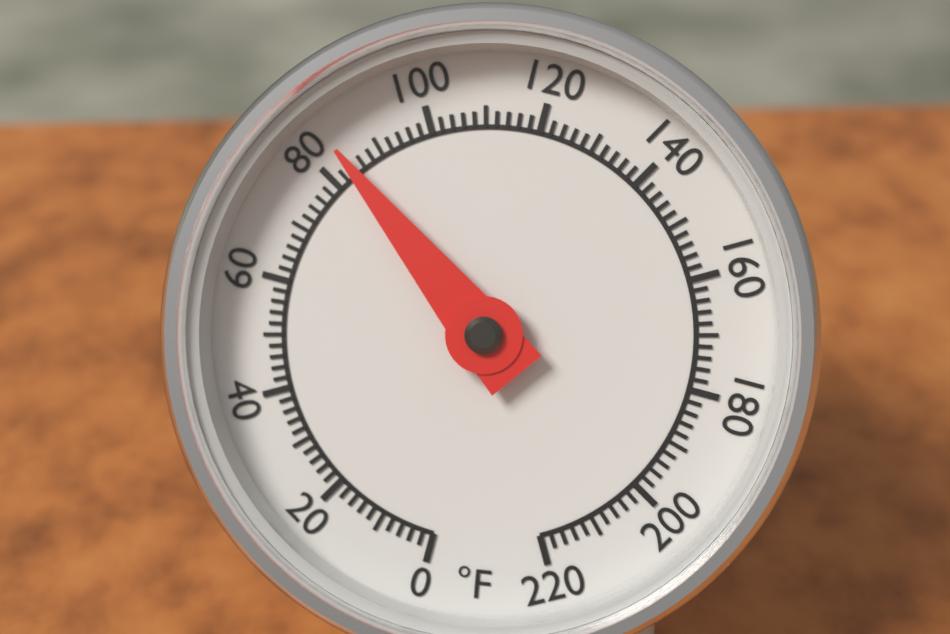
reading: 84 °F
